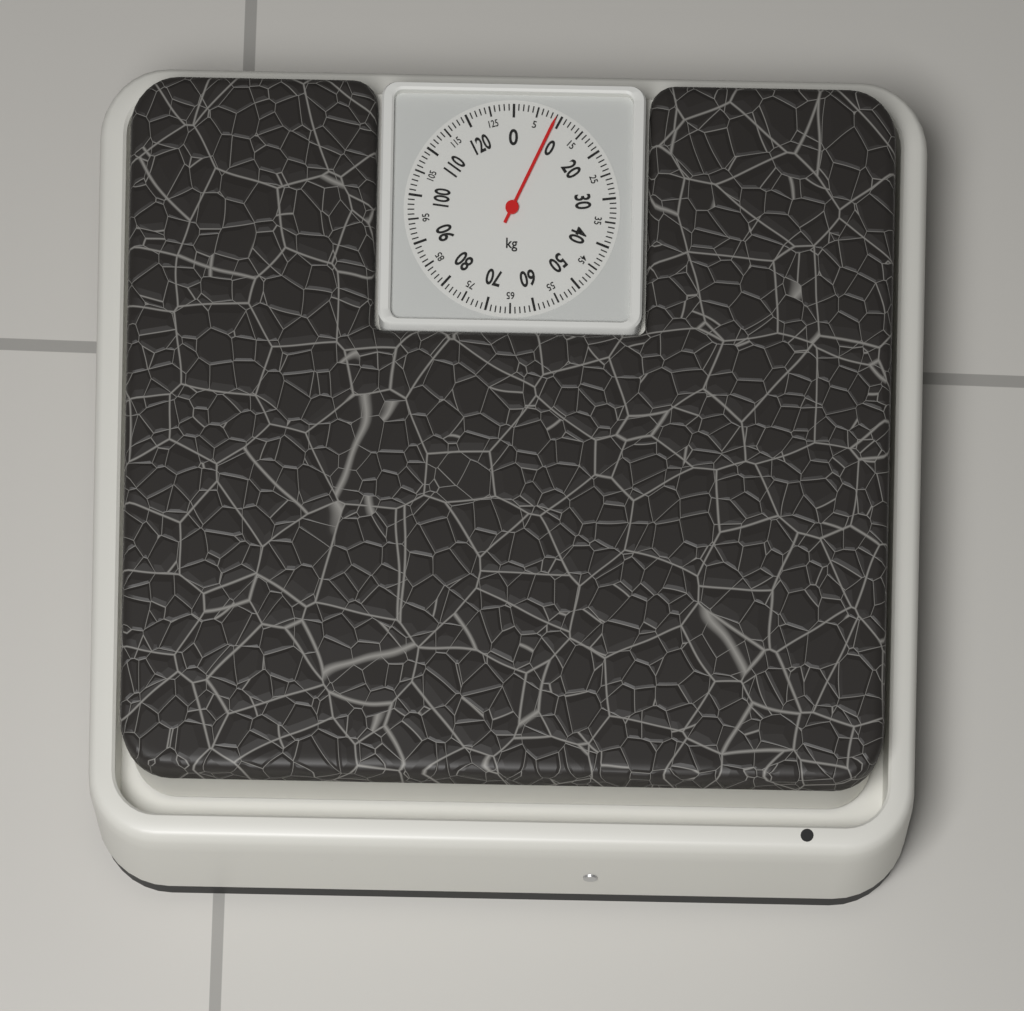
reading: 9 kg
